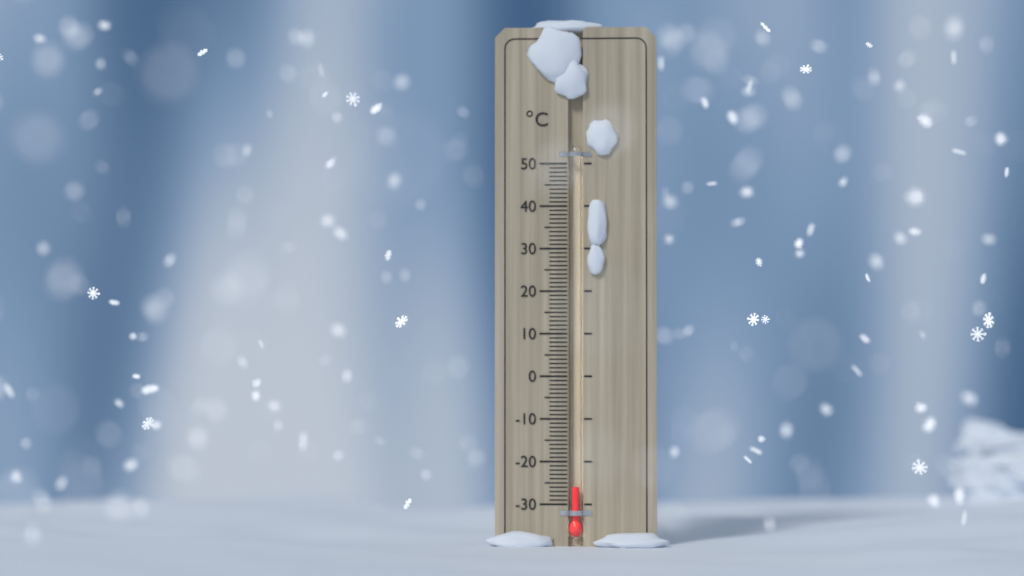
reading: -26 °C
